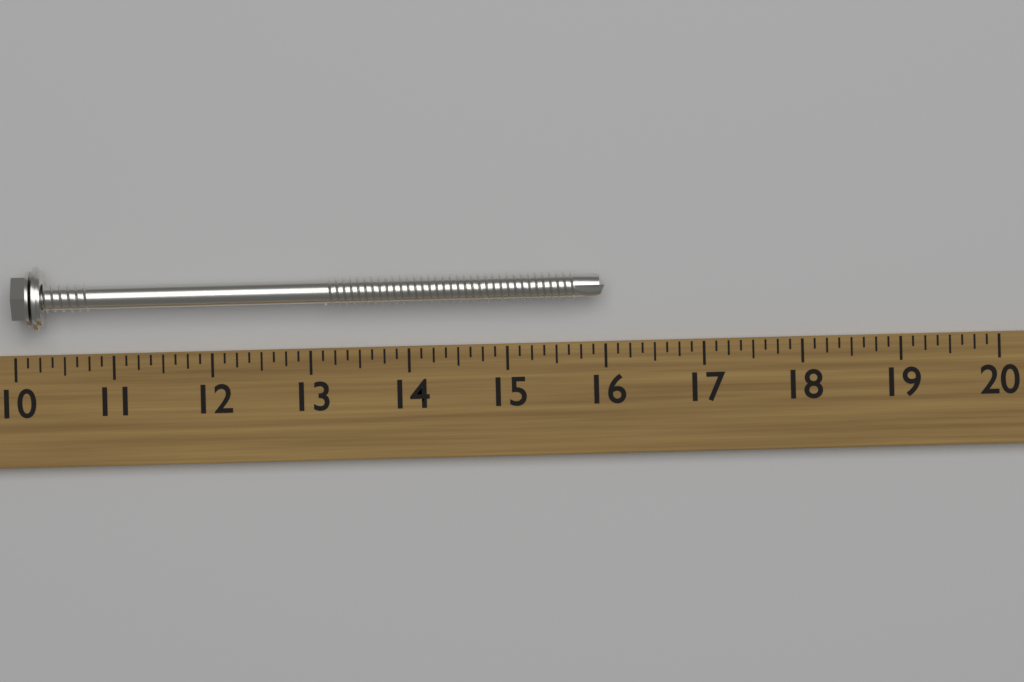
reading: 16.000 (no unit)
